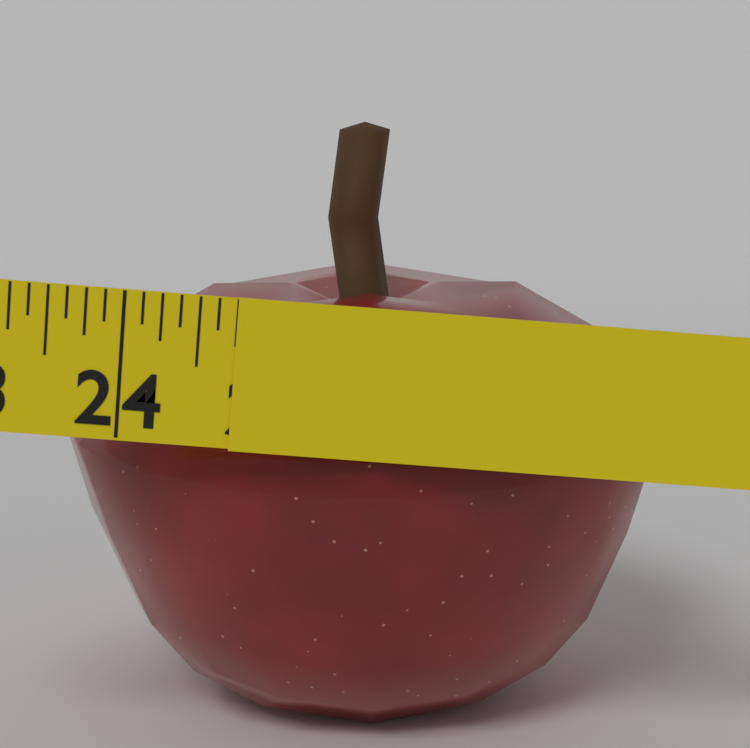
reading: 24.750 in
